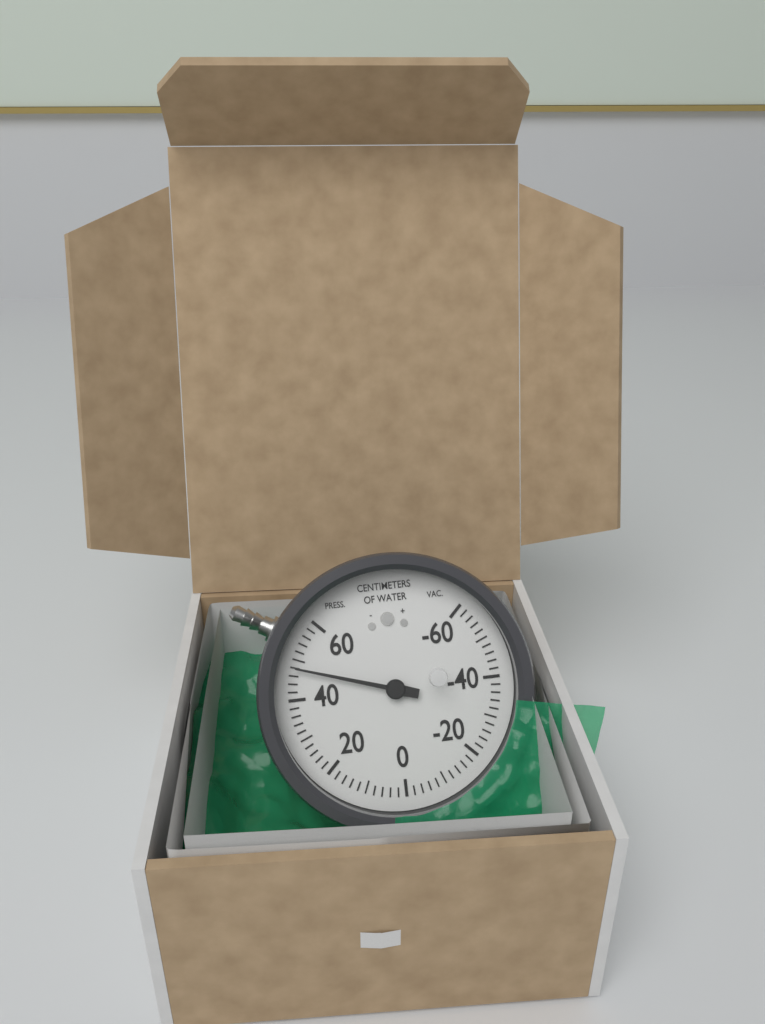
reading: 48 cmH2O
